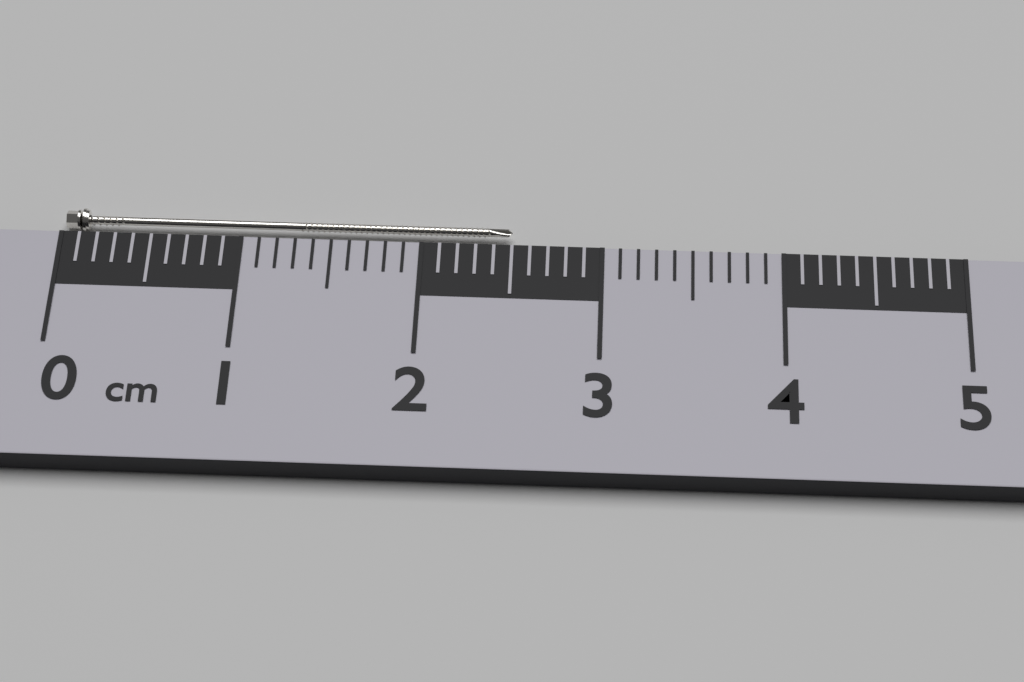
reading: 2.5 cm
